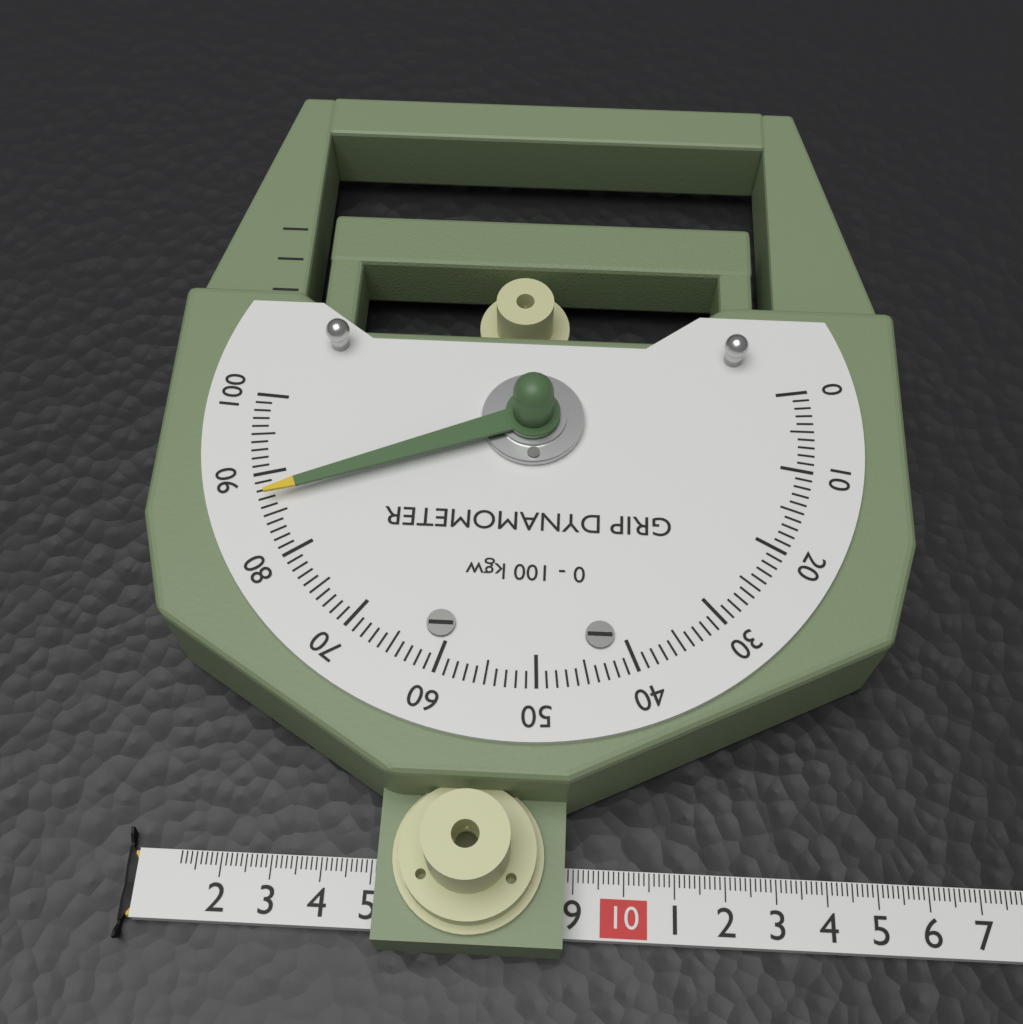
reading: 87 kgw
